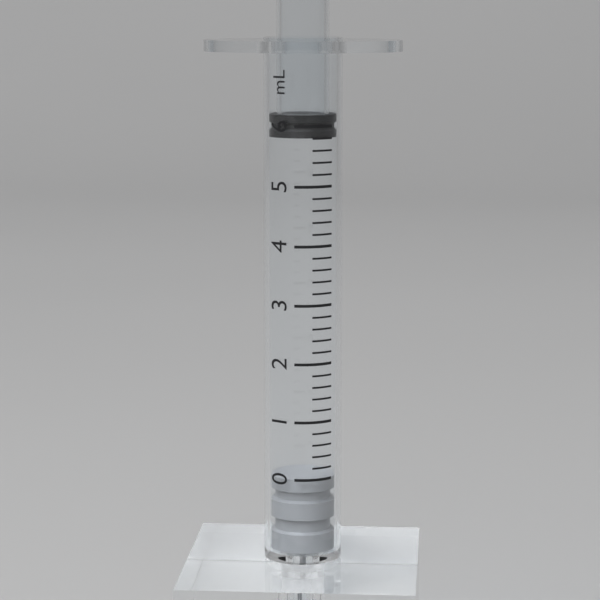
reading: 5.8 mL
